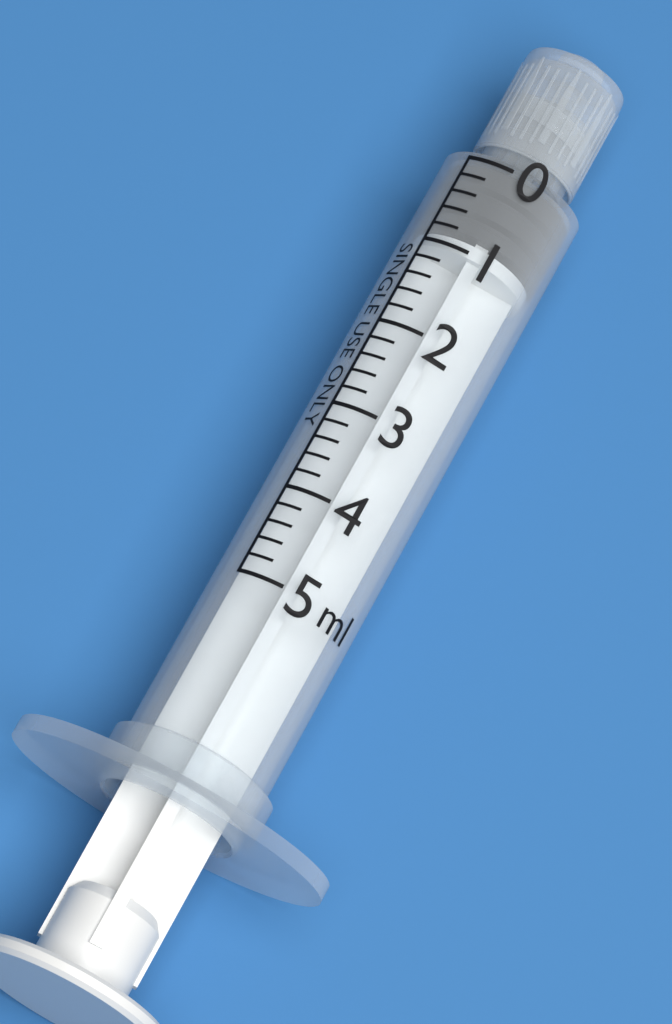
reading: 0.0 ml
